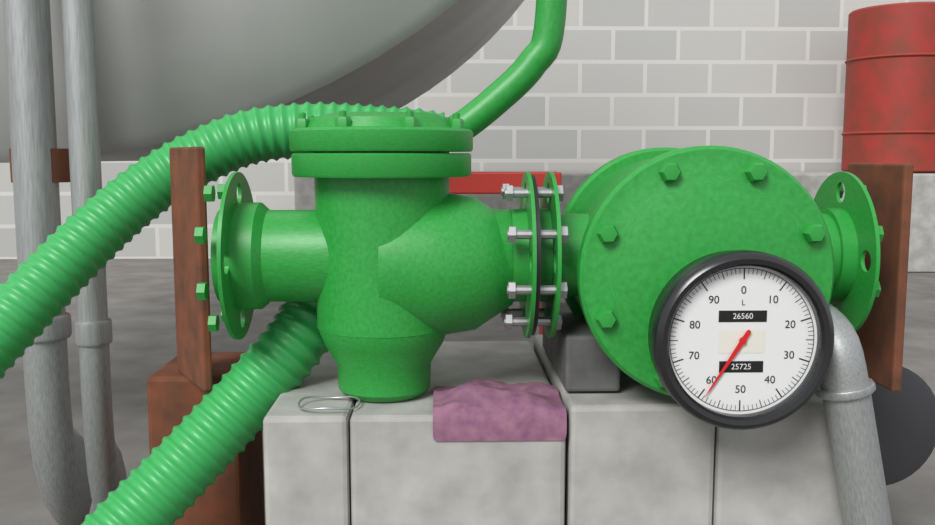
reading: 59 L
